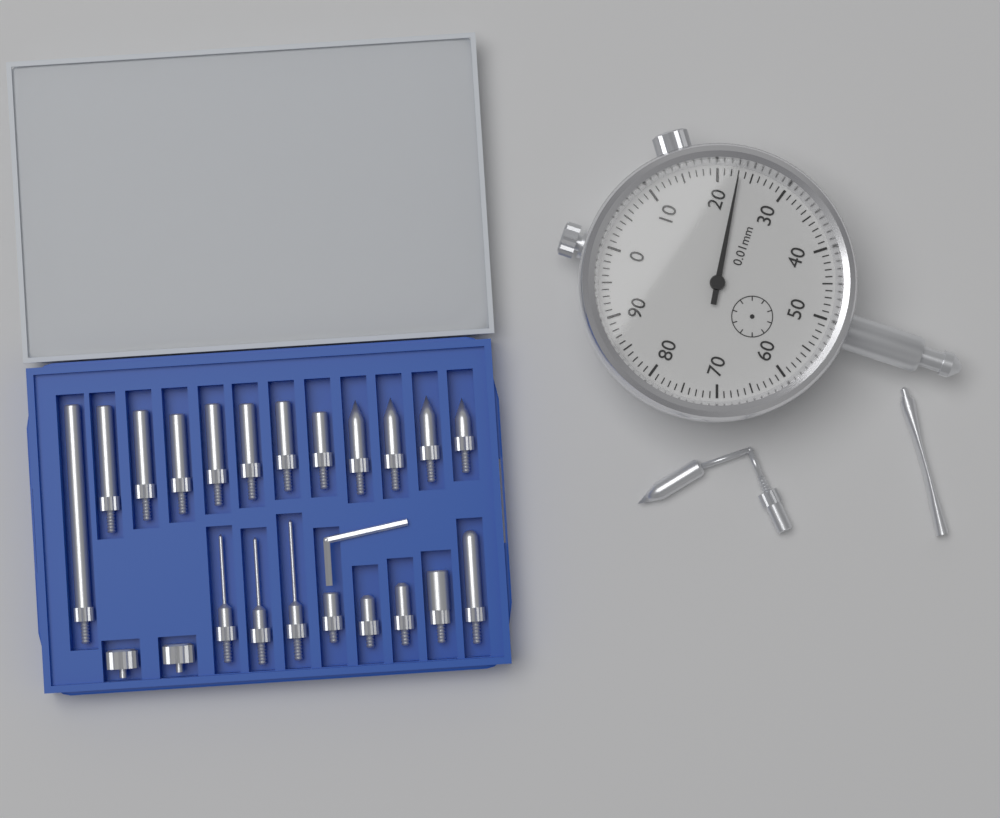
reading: 0.23 mm
